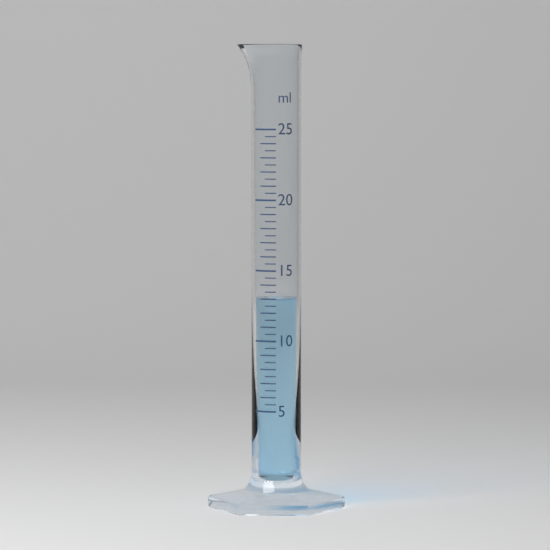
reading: 13.0 ml
